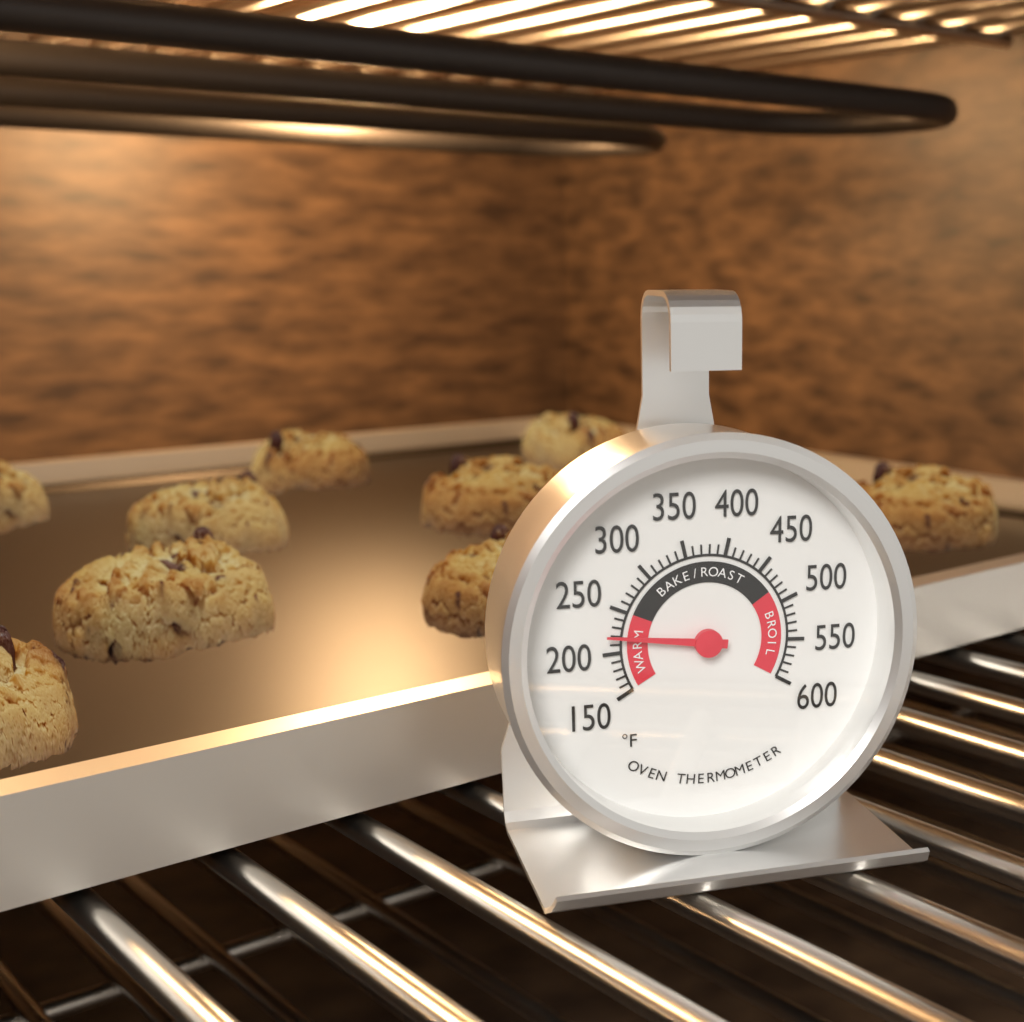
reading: 220 °F
